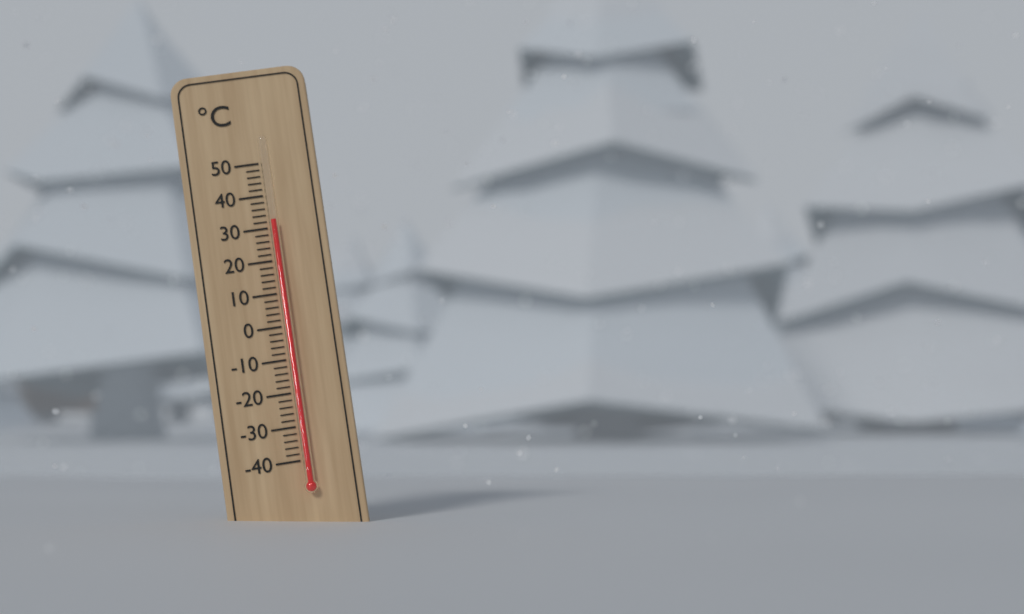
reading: 32 °C
